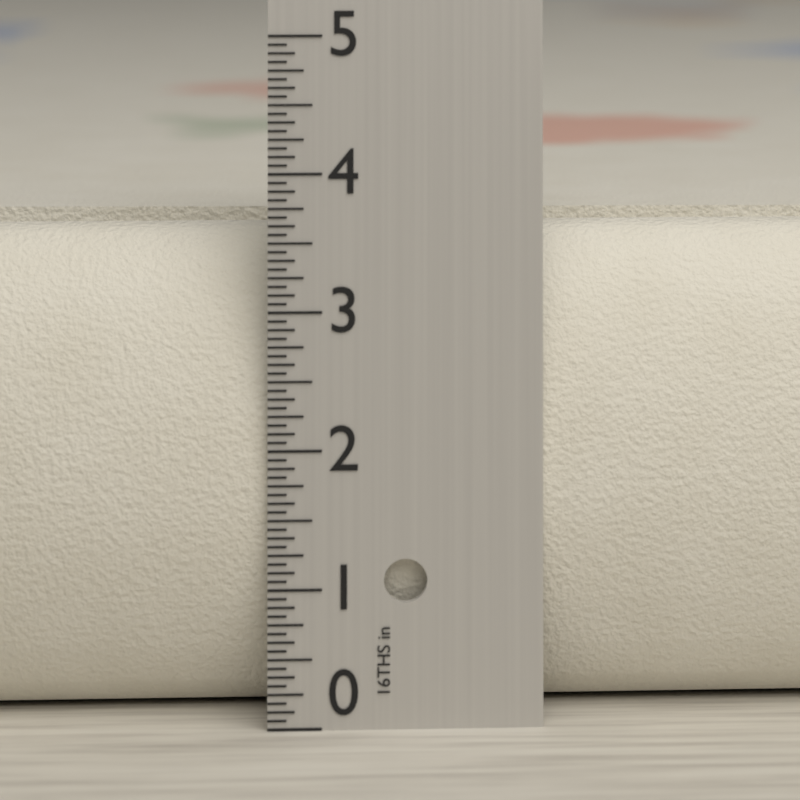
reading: 3.5625 in
